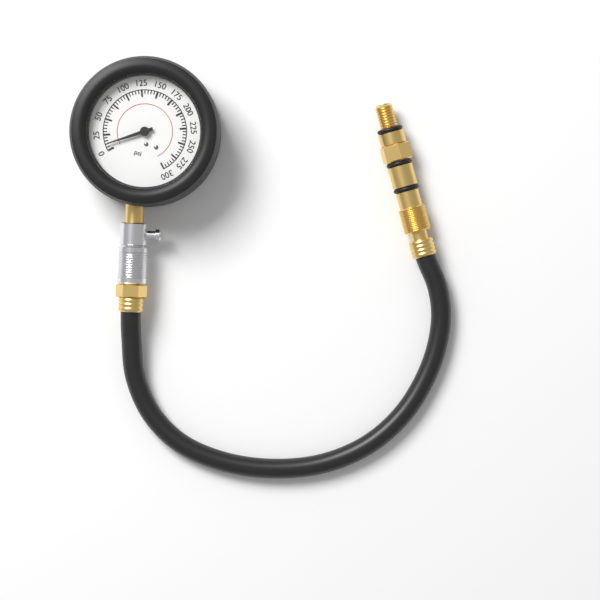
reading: 10 psi
